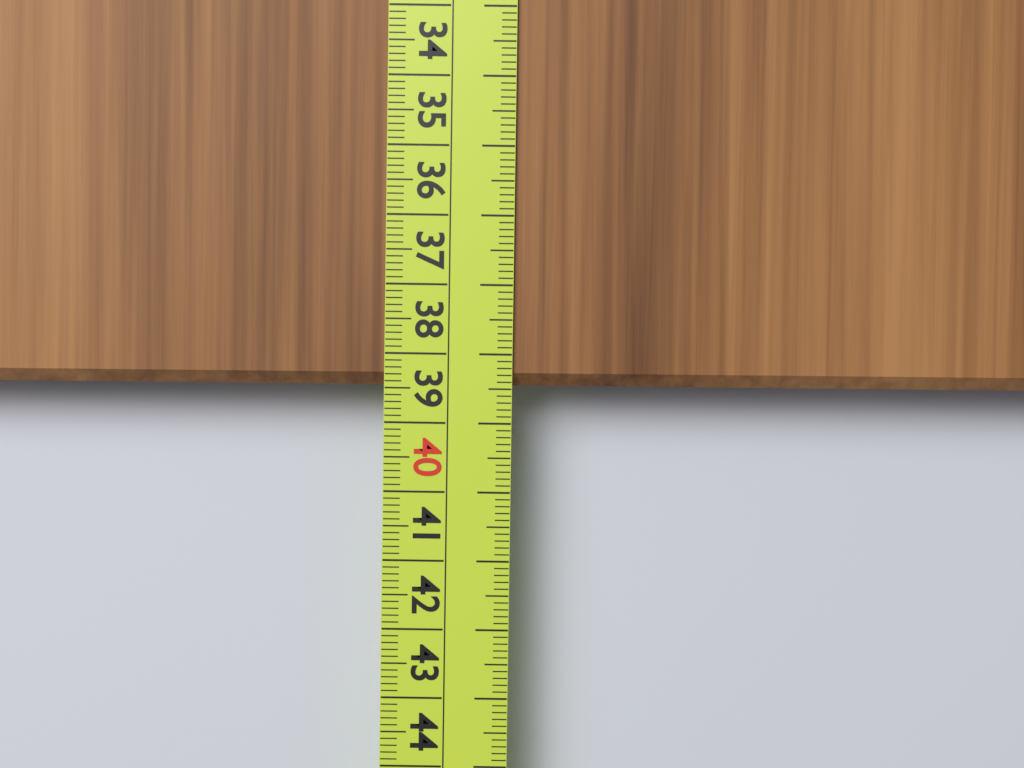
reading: 38.5 cm
